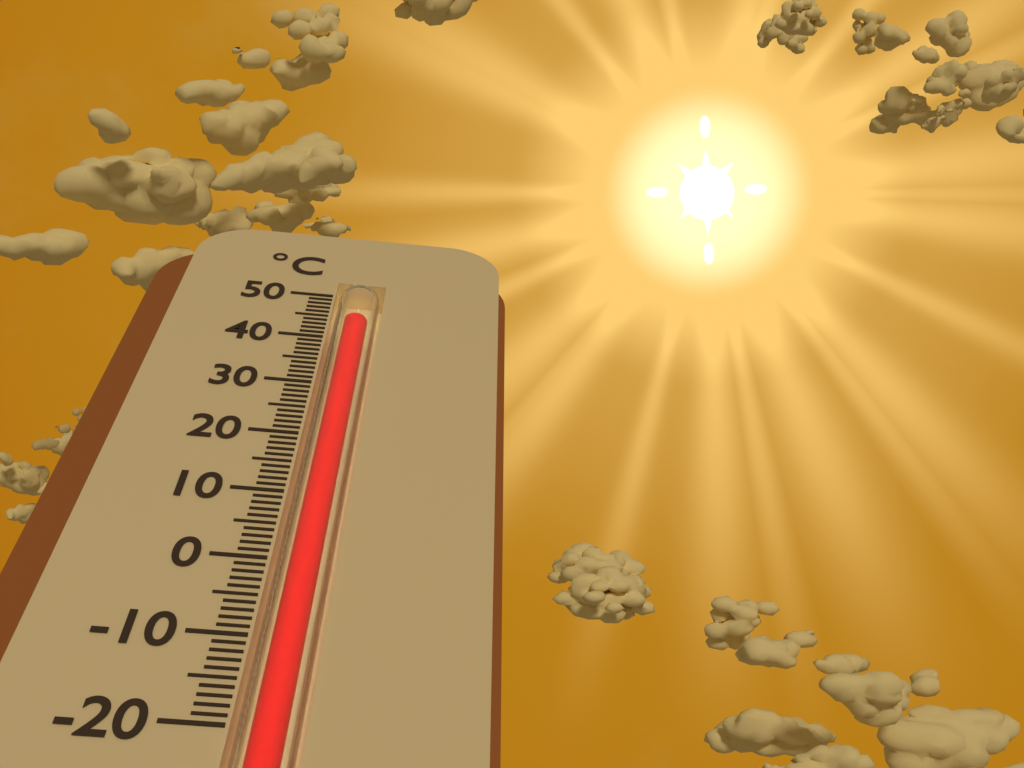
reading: 45 °C
